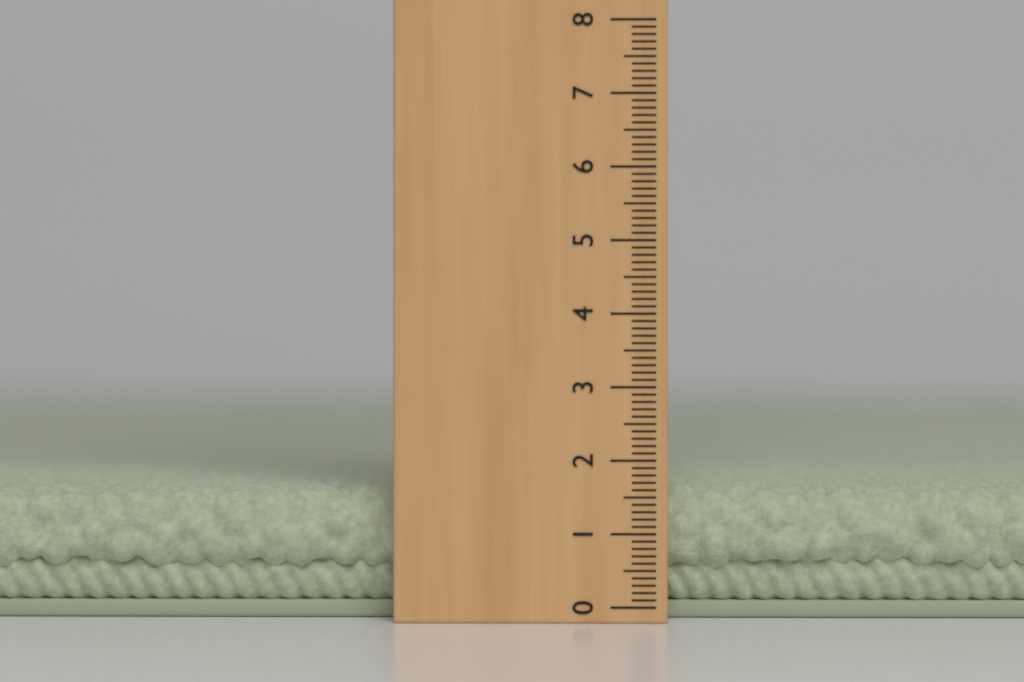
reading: 1.6 (no unit)
